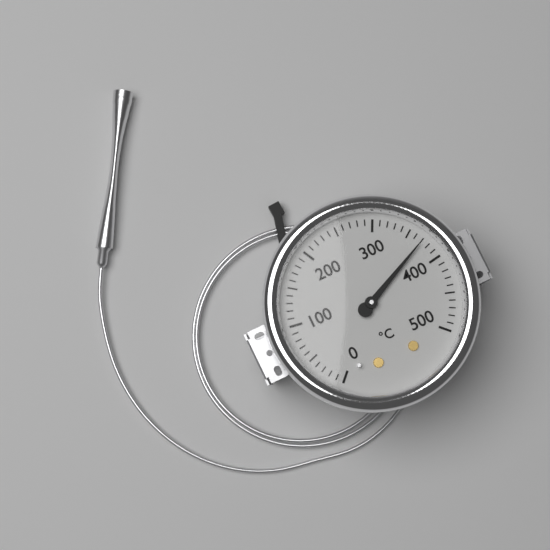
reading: 370 °C
